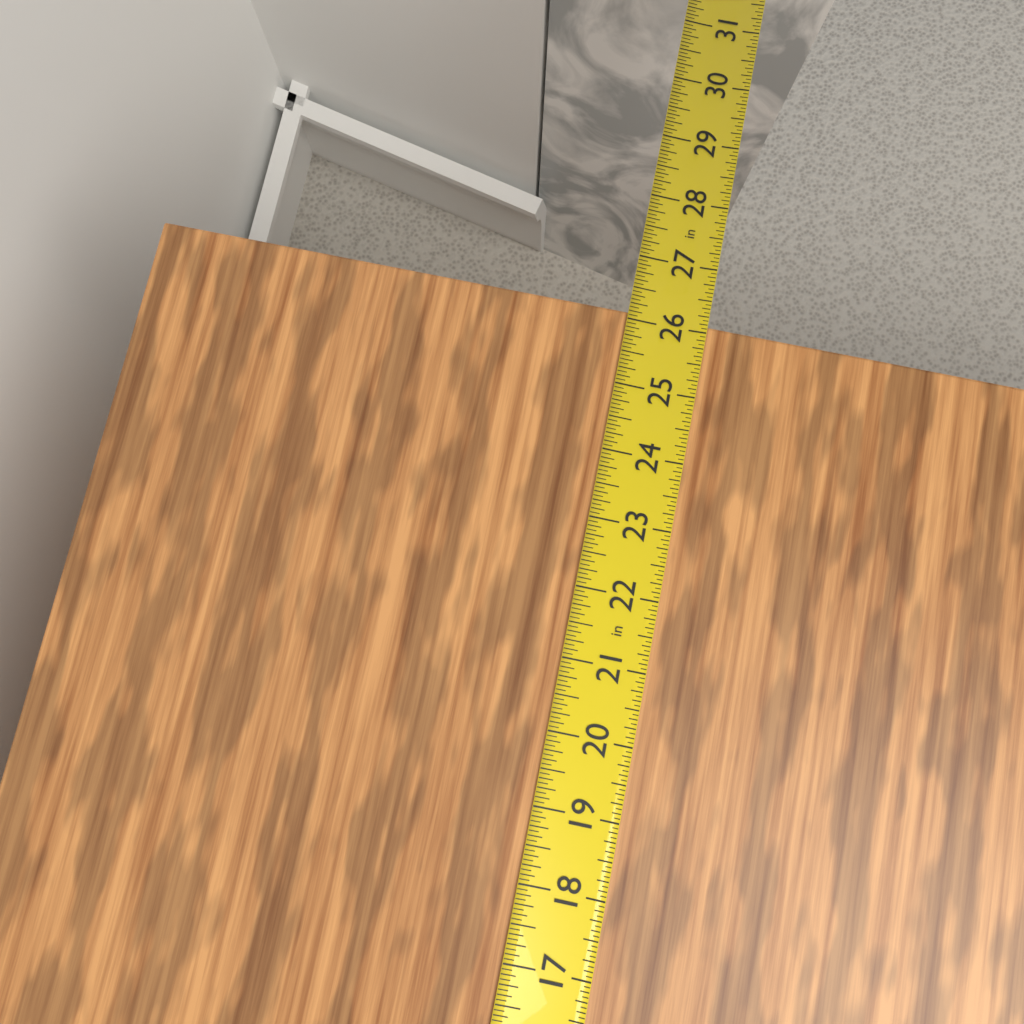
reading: 26.1250 in
